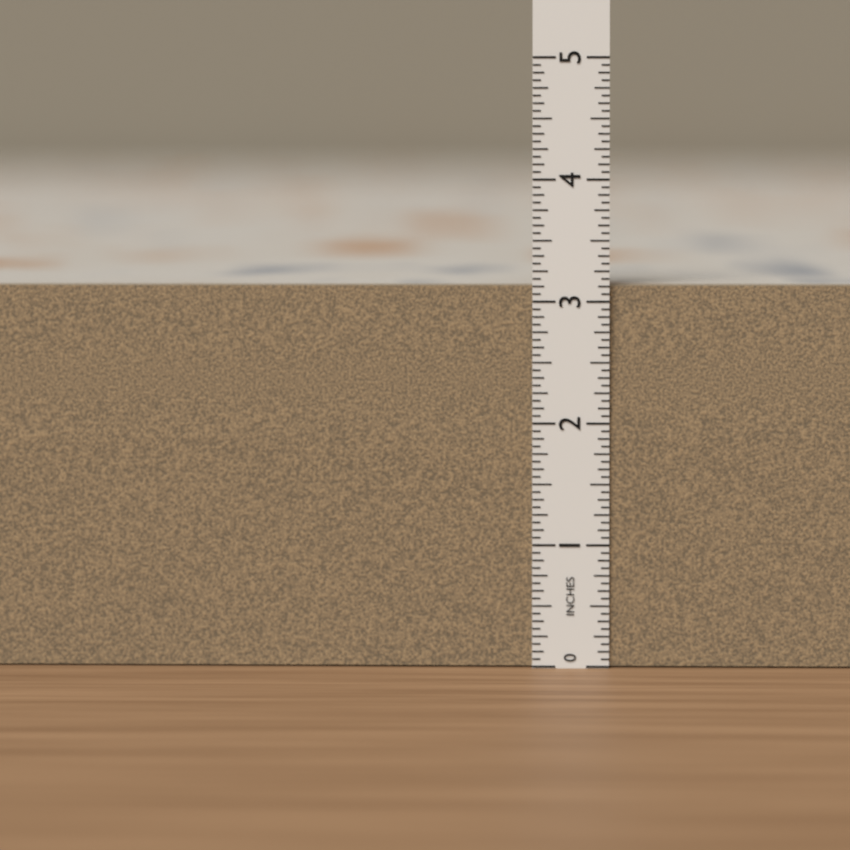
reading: 3.1250 in
